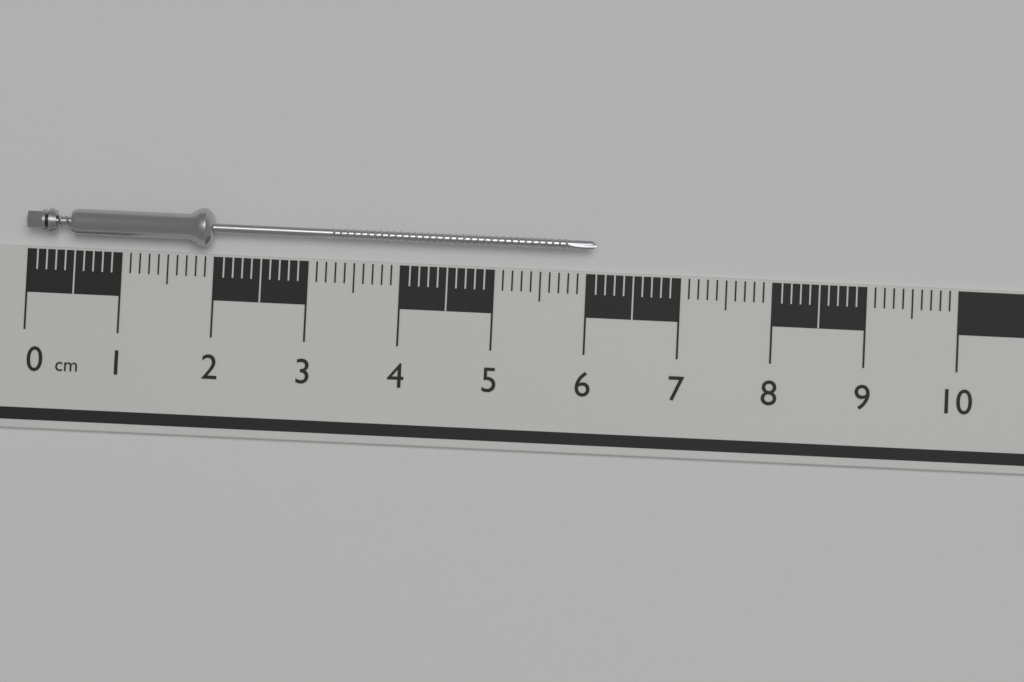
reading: 6.1 cm
